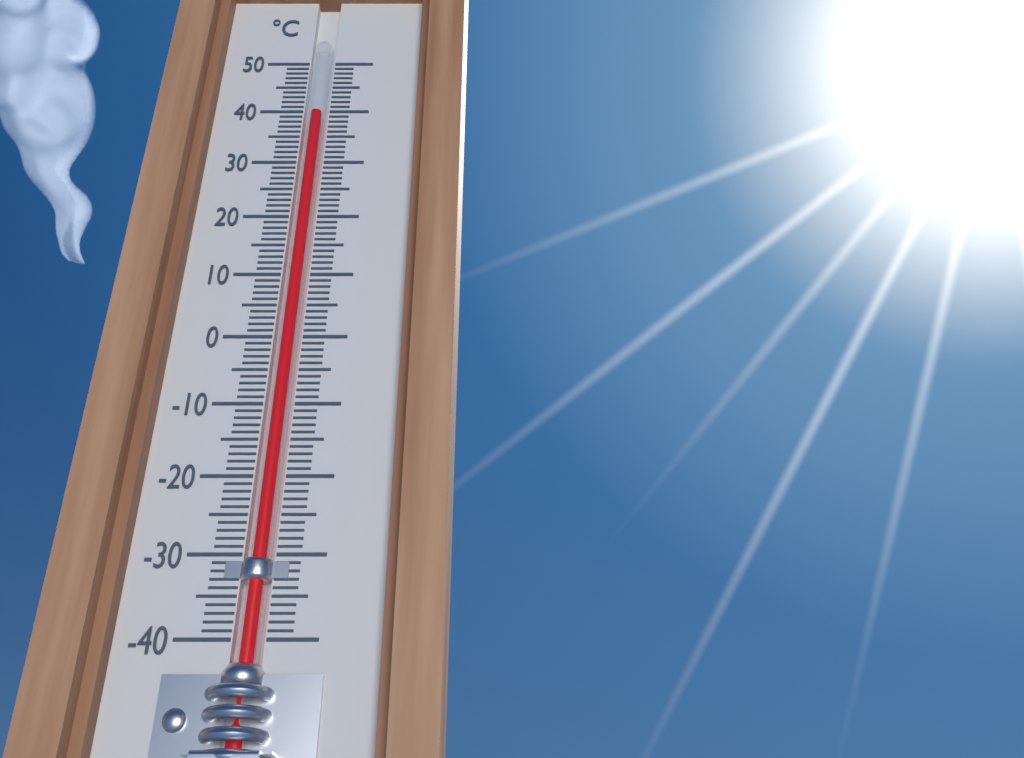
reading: 40 °C
